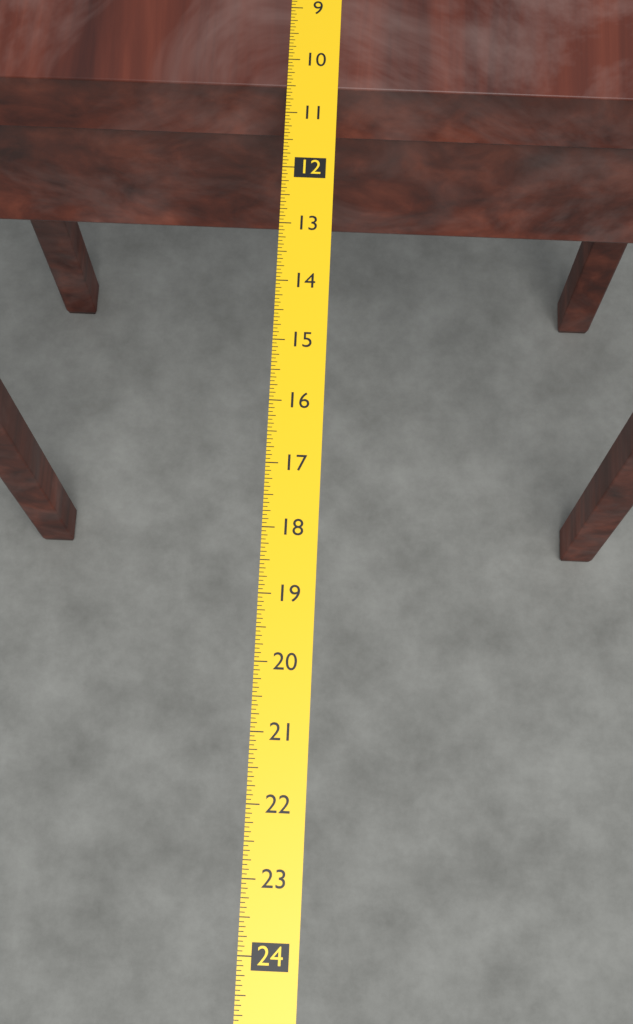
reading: 10.5000 (no unit)
